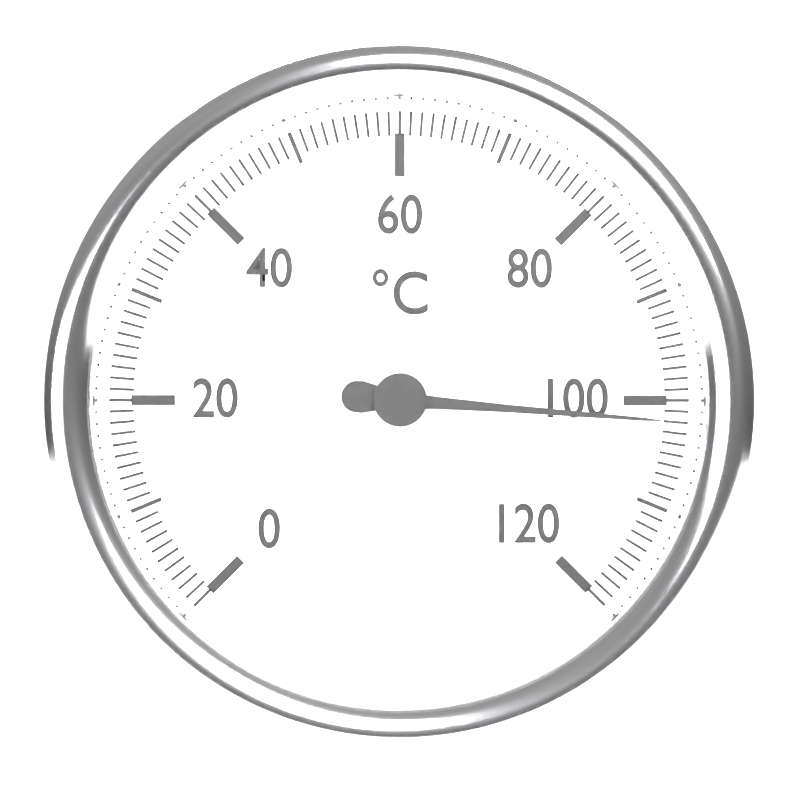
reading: 102 °C
